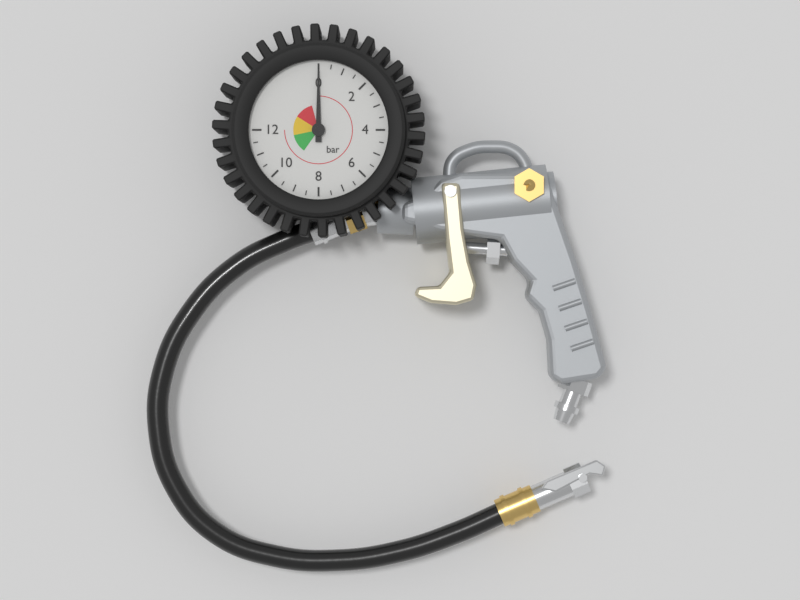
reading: 0.0 bar
